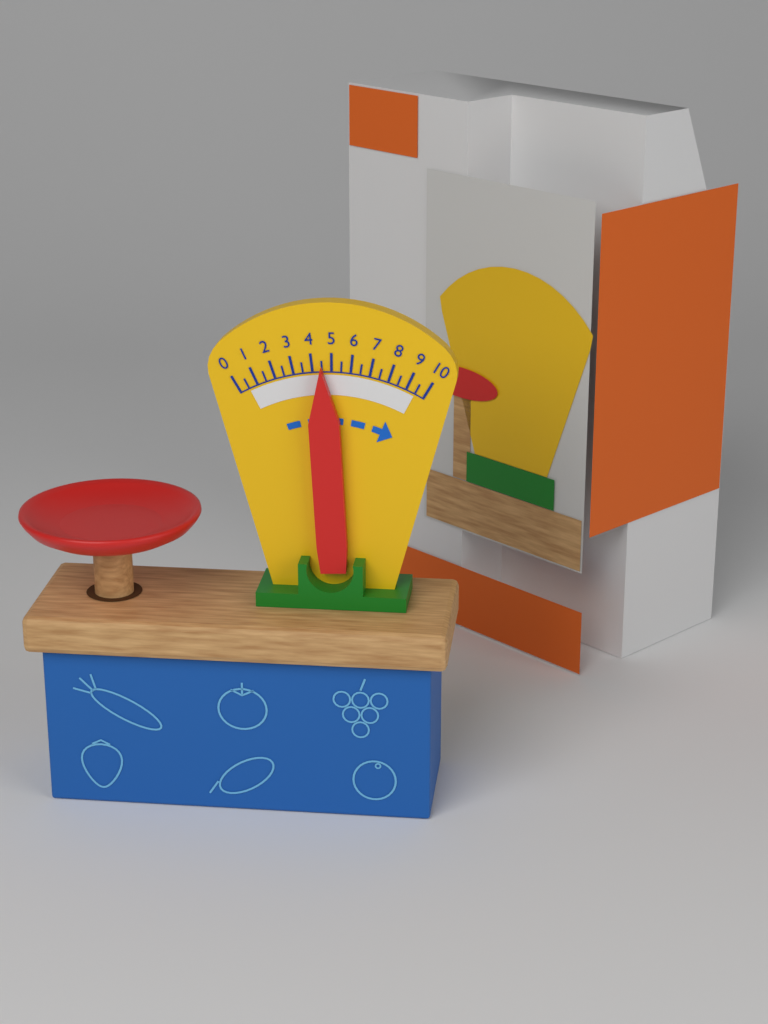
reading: 4.5 (no unit)
